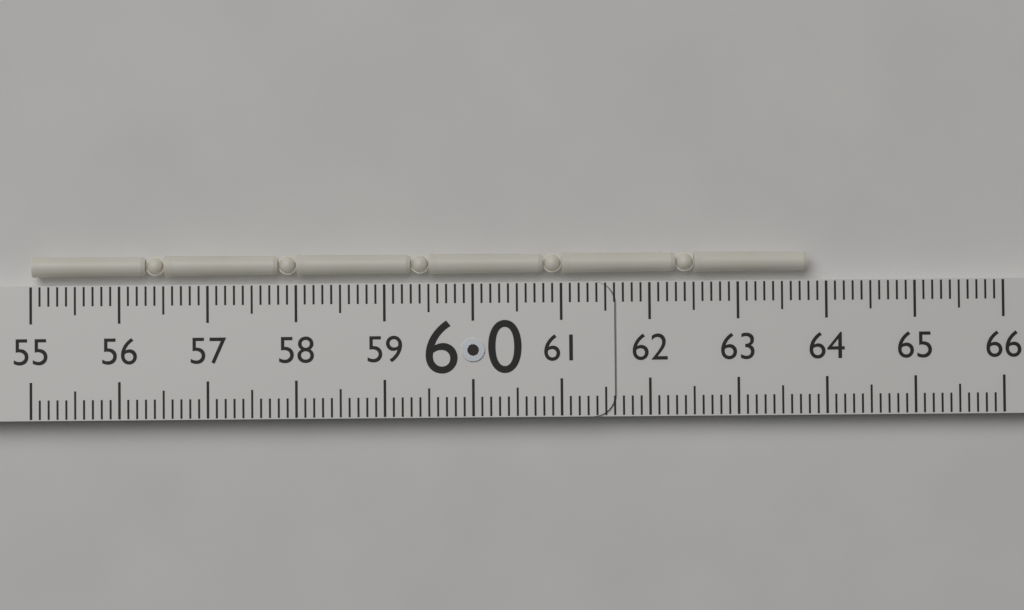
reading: 63.8 (no unit)
